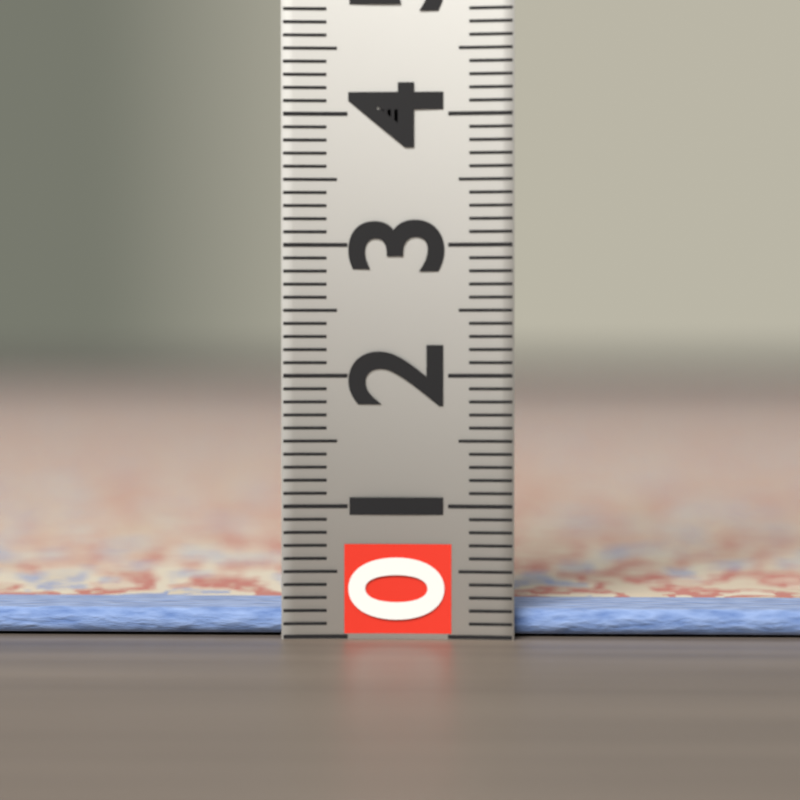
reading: 0.2 (no unit)
